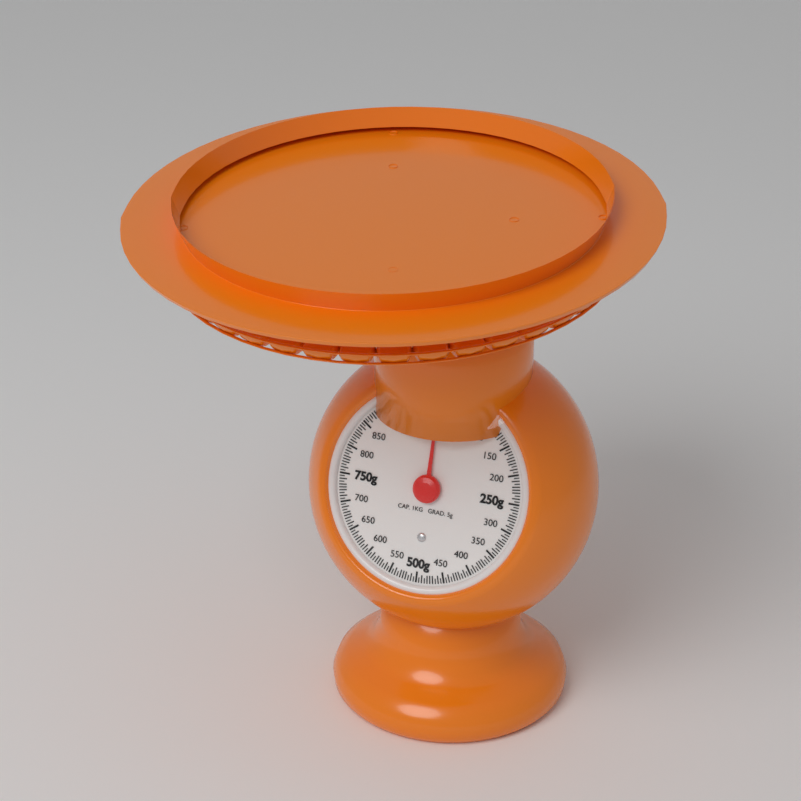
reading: 0 g
